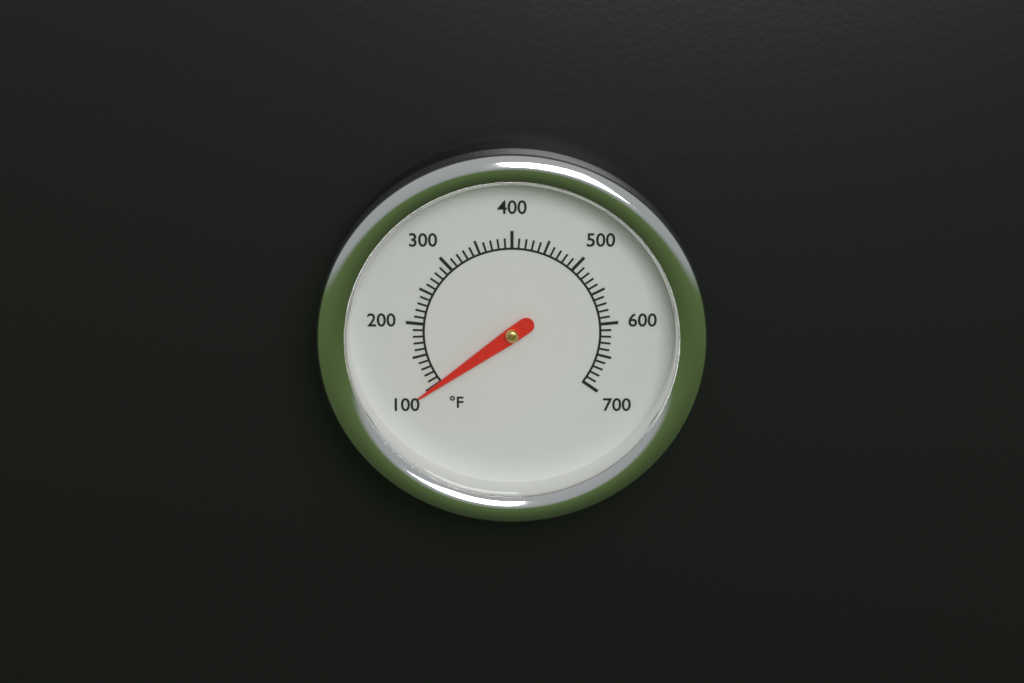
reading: 100 °F
